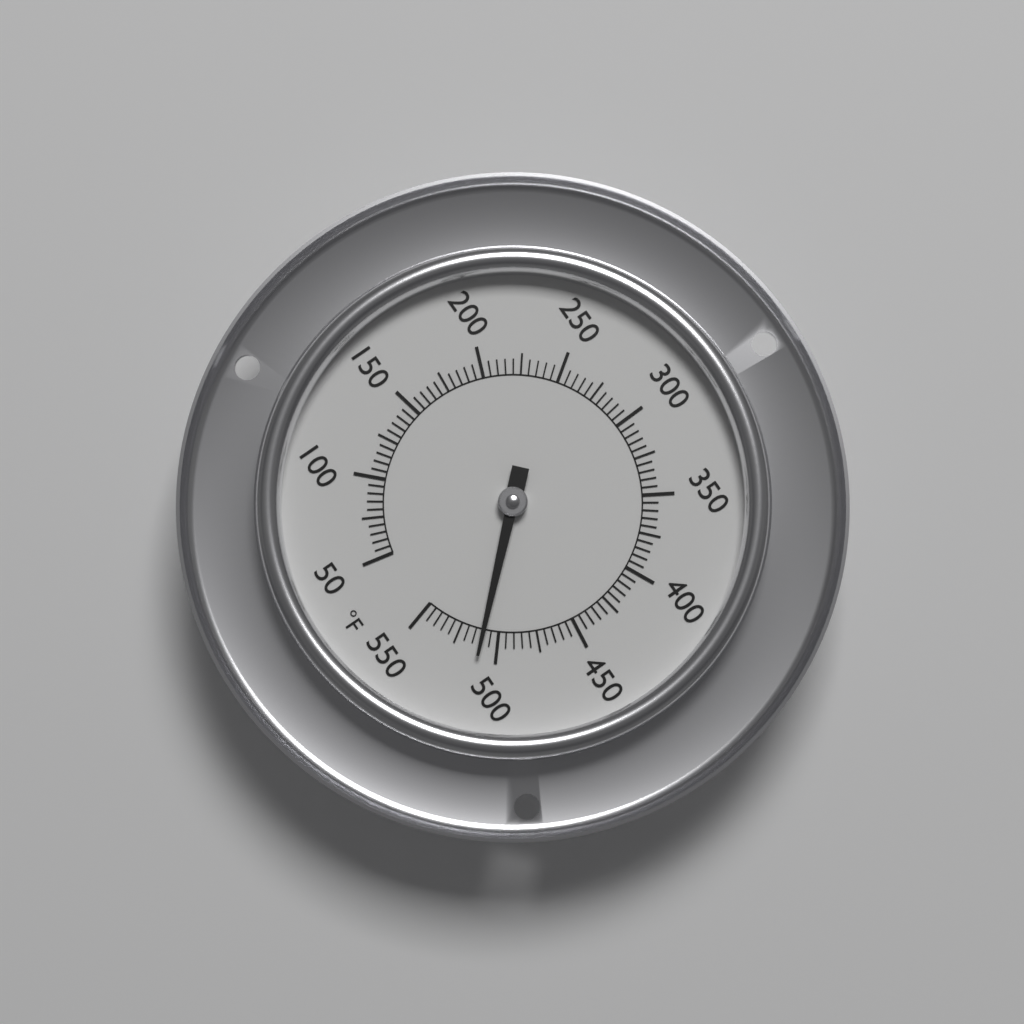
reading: 510 °F
